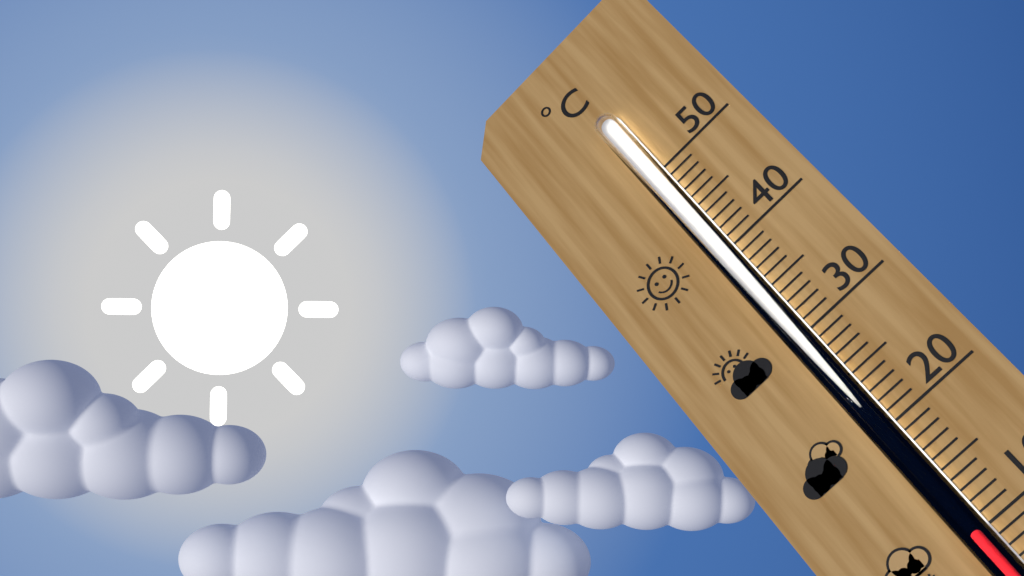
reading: 10 °C
